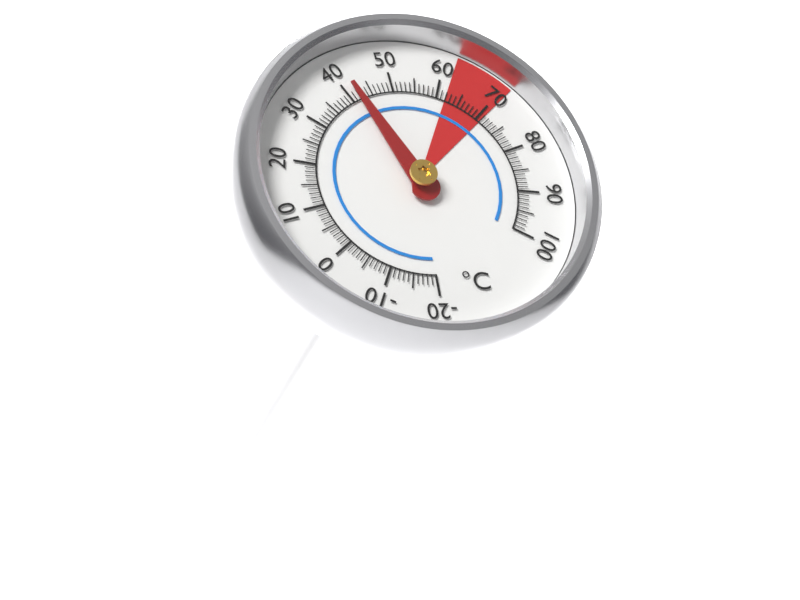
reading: 42 °C
